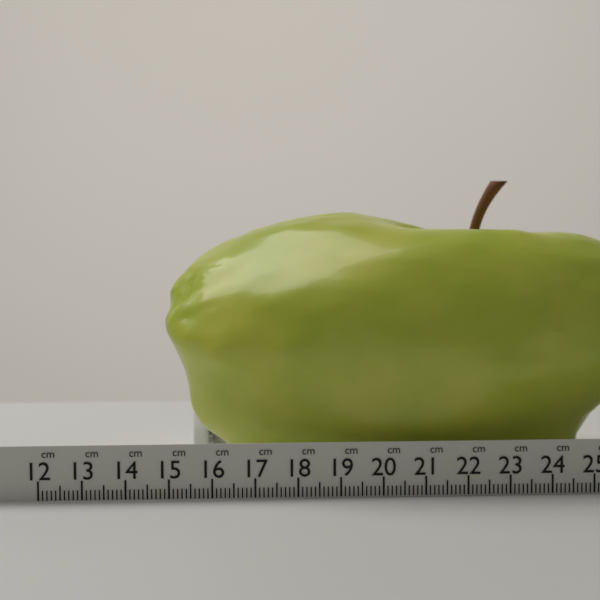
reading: 14.8 cm
